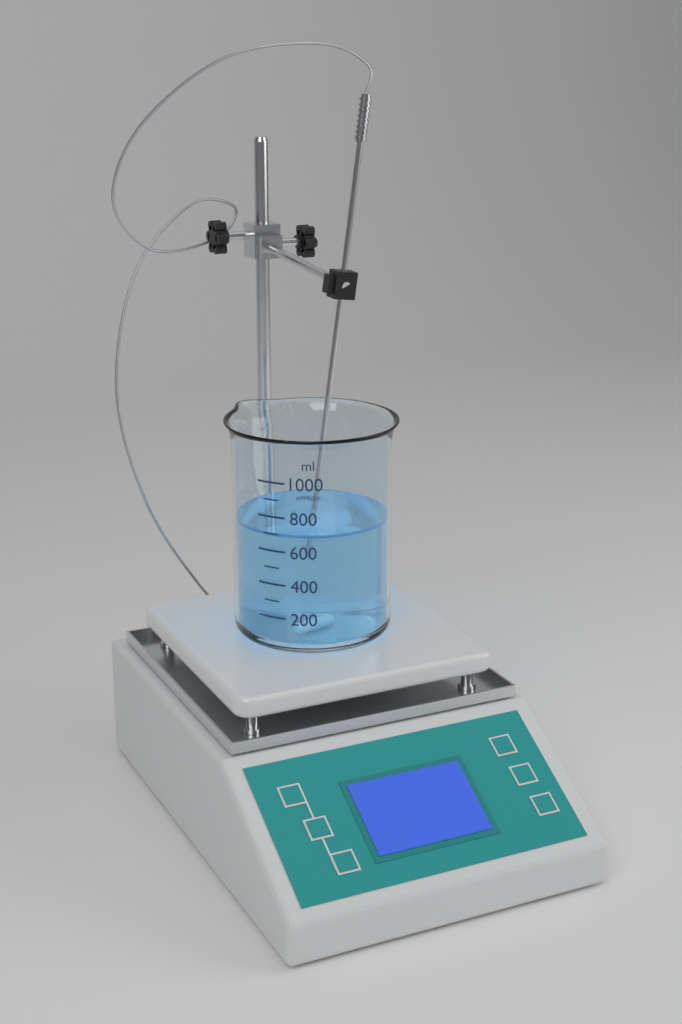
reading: 700 ml
